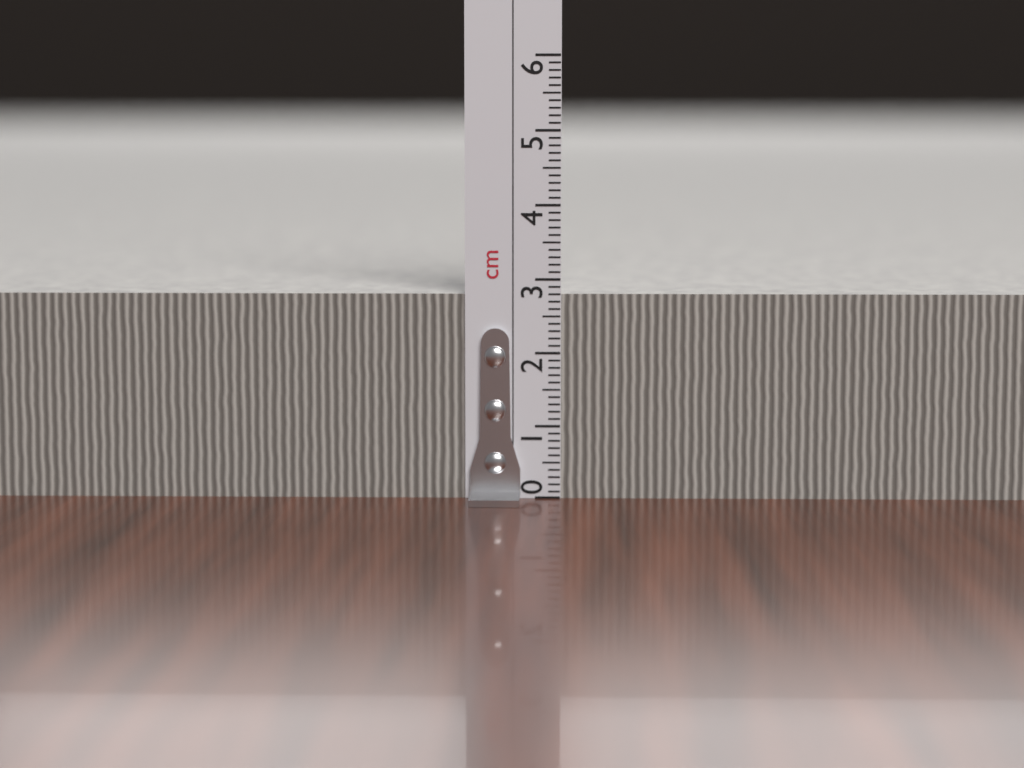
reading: 2.8 cm
